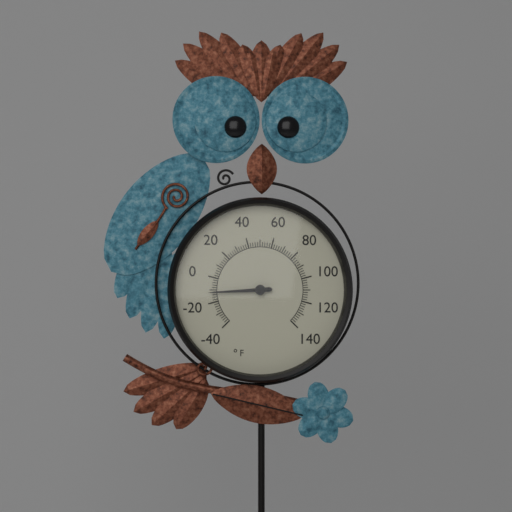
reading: -12 °F
